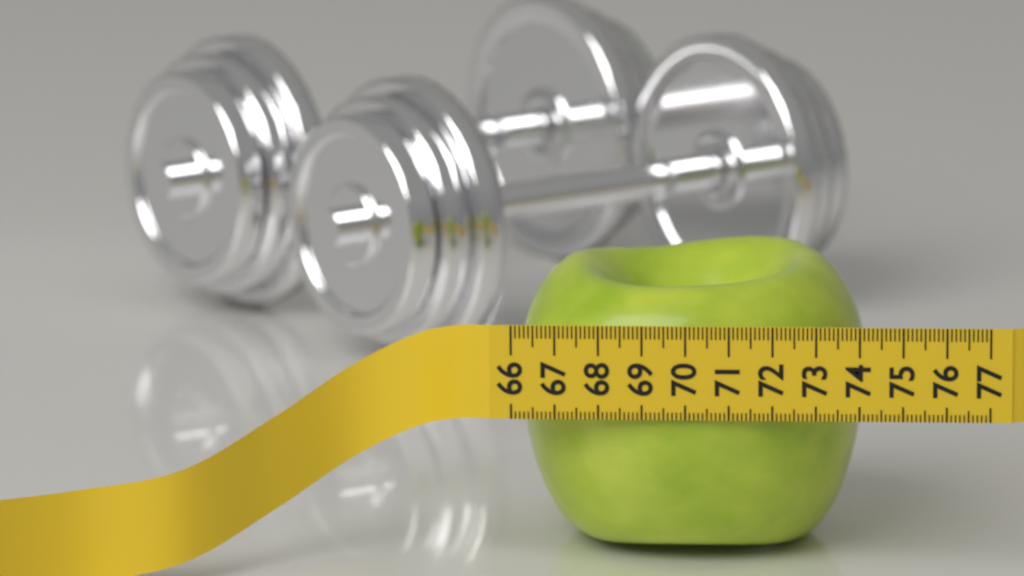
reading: 74.1 (no unit)
